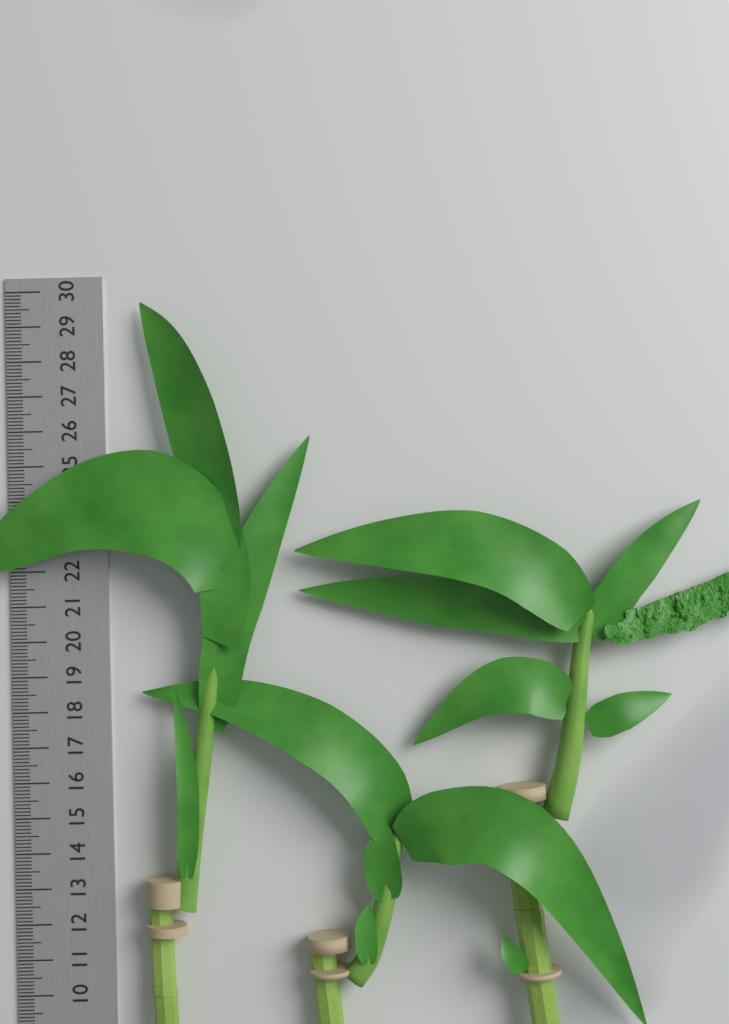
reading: 29.6 cm
